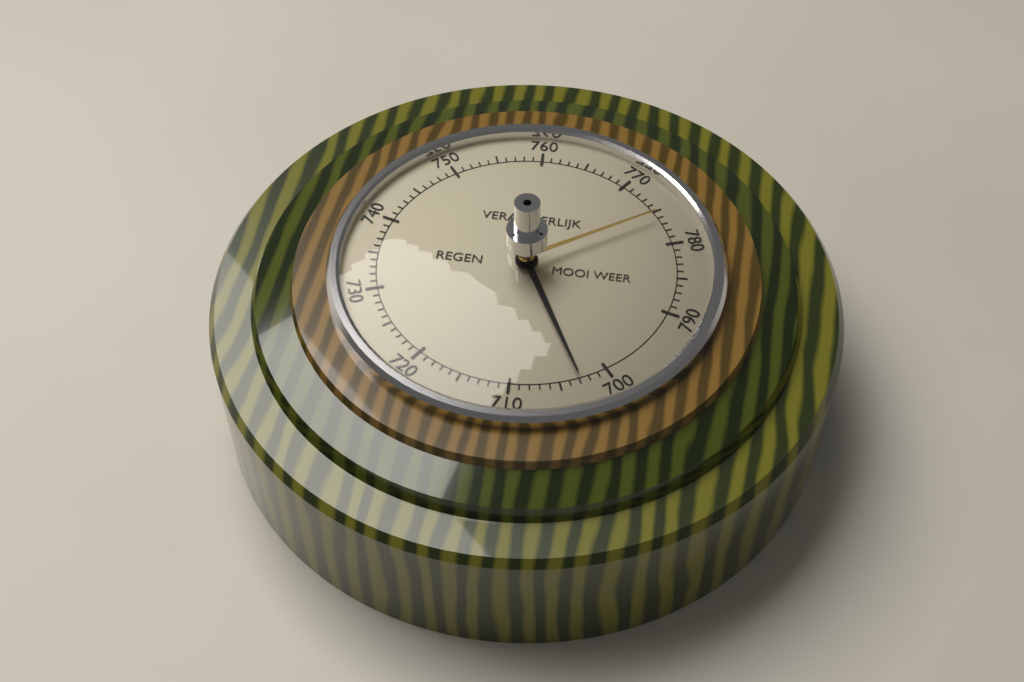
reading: 703 (no unit)
